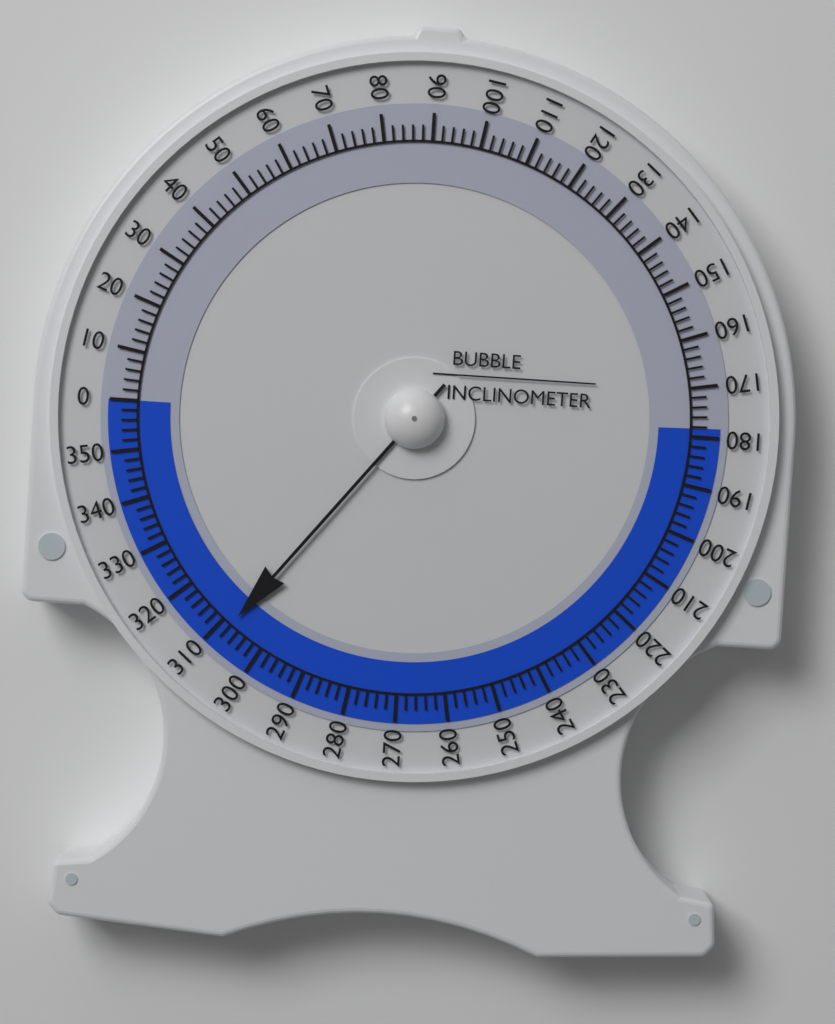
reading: 308 (no unit)
